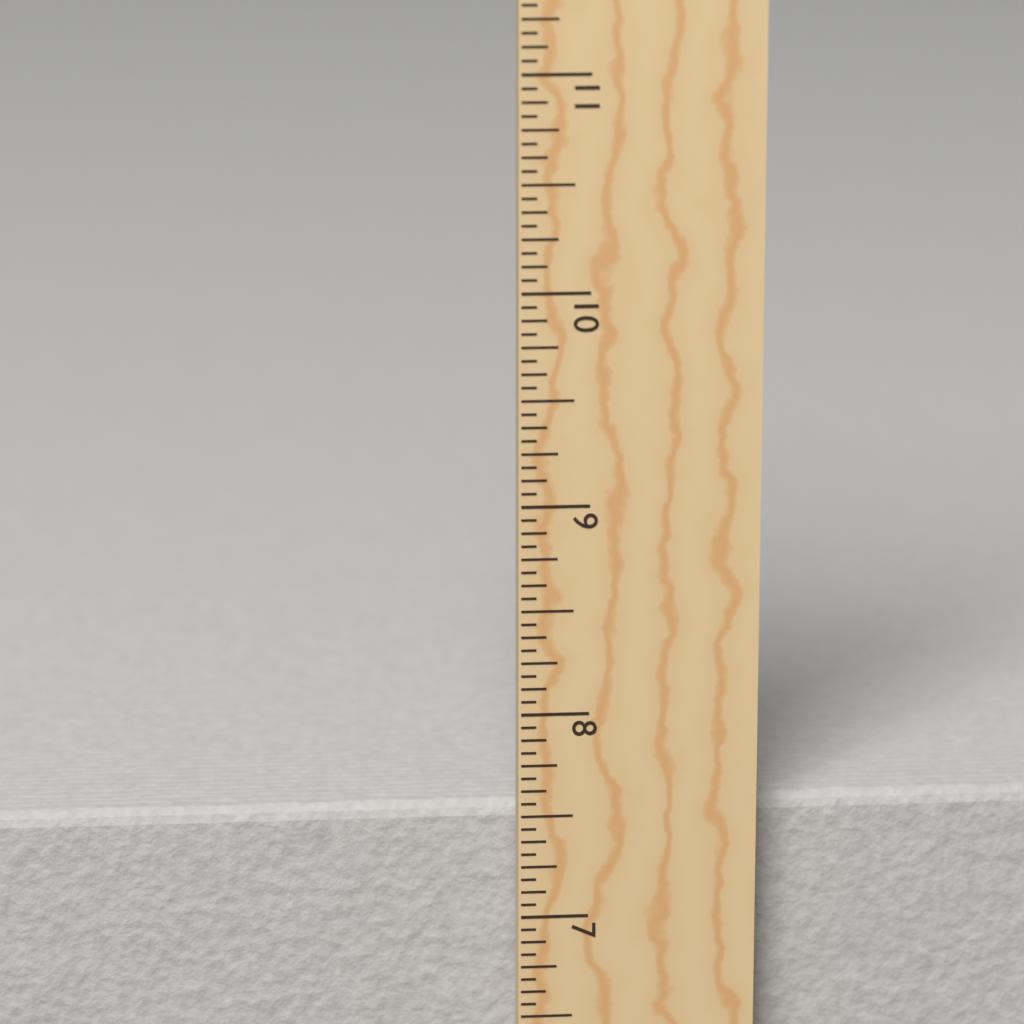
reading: 7.5000 in
